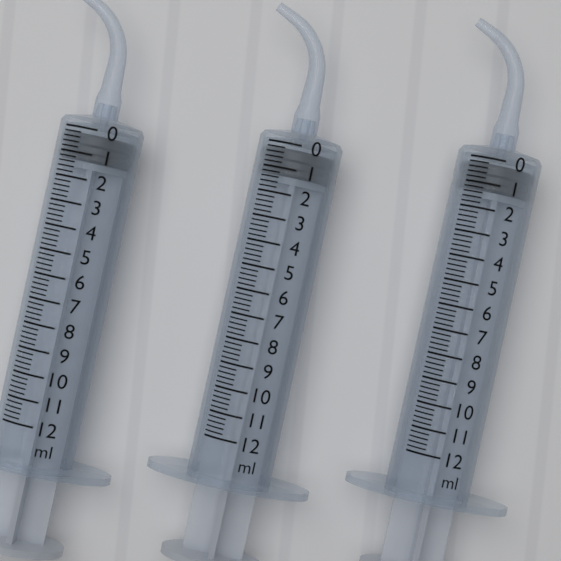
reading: 0.2 ml
